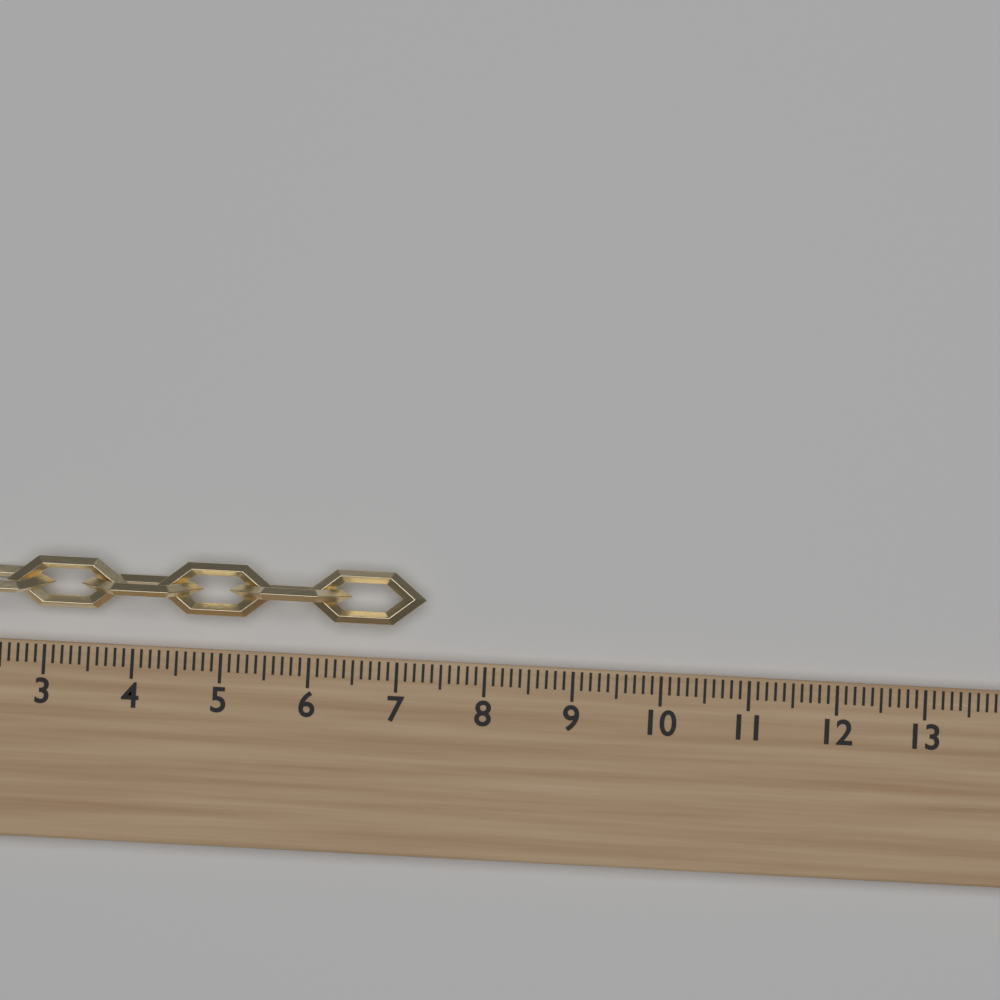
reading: 7.3 (no unit)
